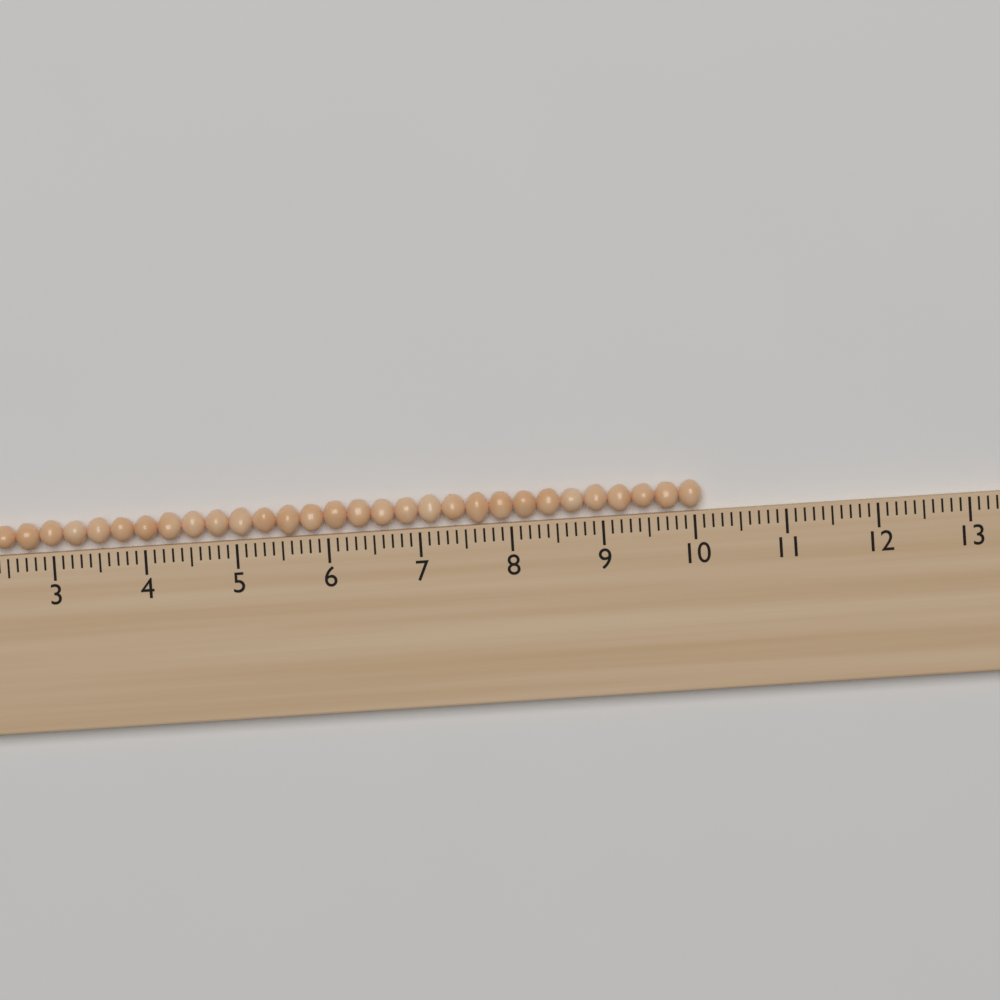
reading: 10.1 (no unit)
